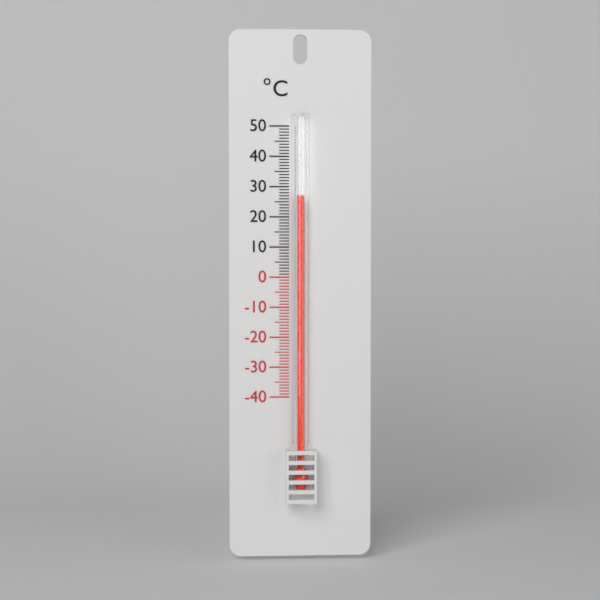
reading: 27 °C
